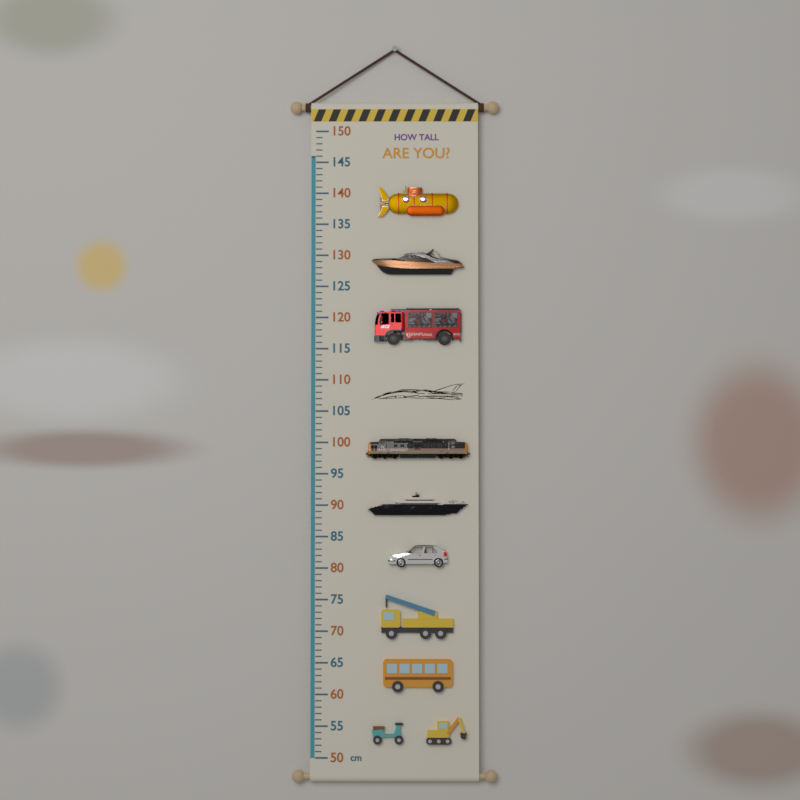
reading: 146 cm
